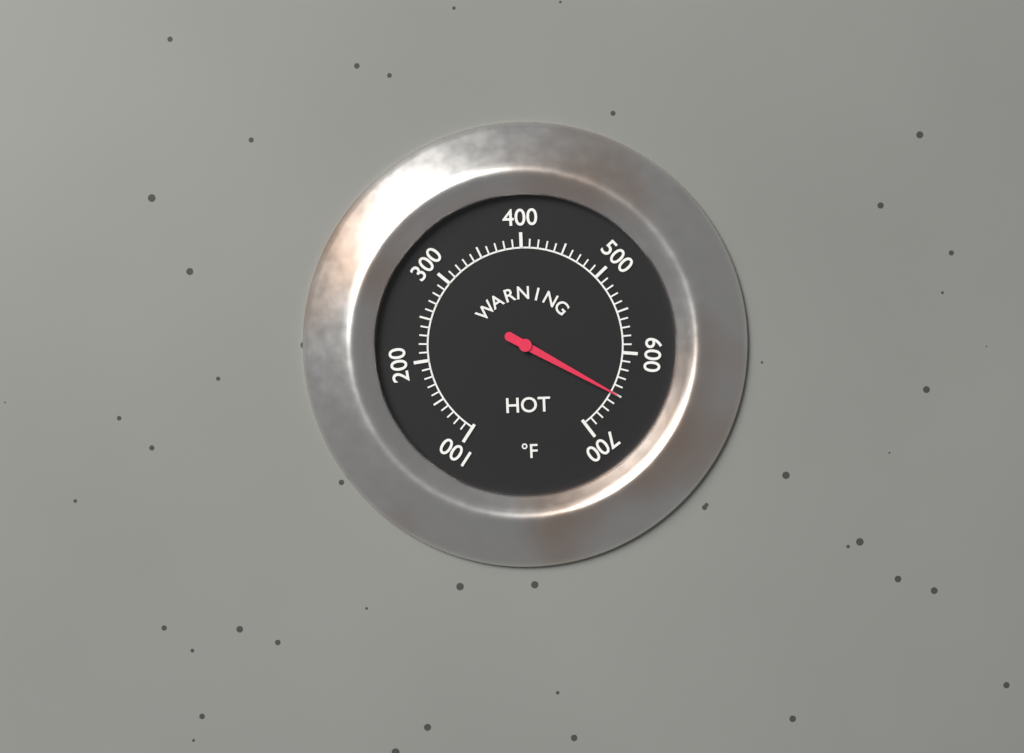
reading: 650 °F
